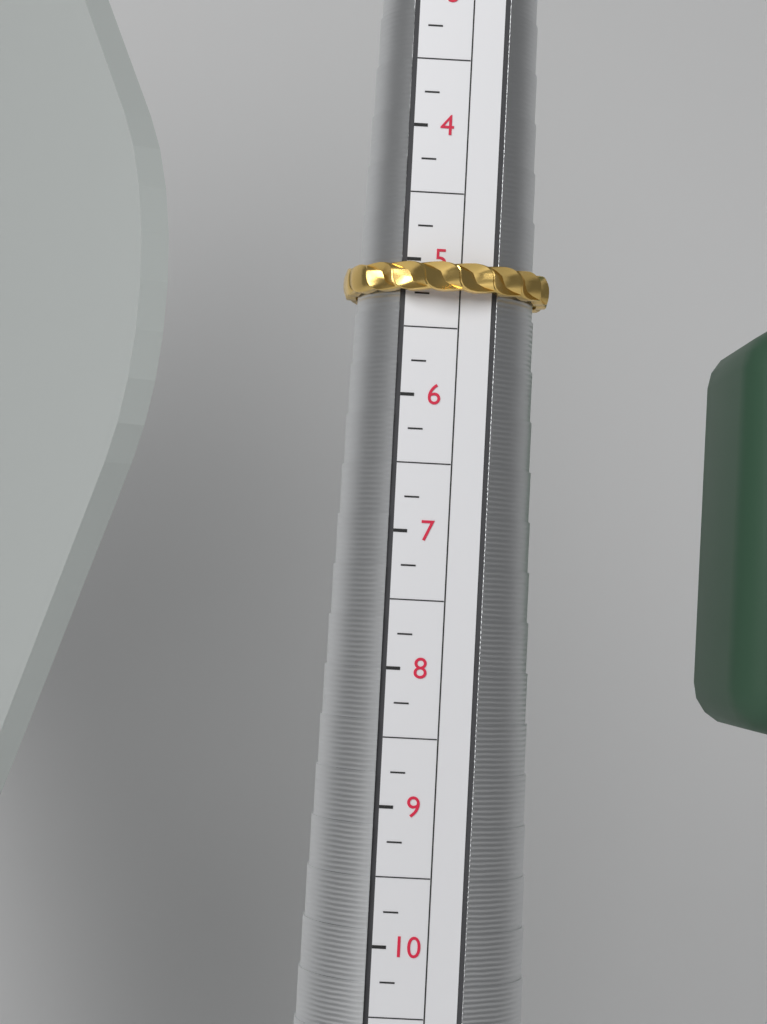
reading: 5.25 (no unit)
